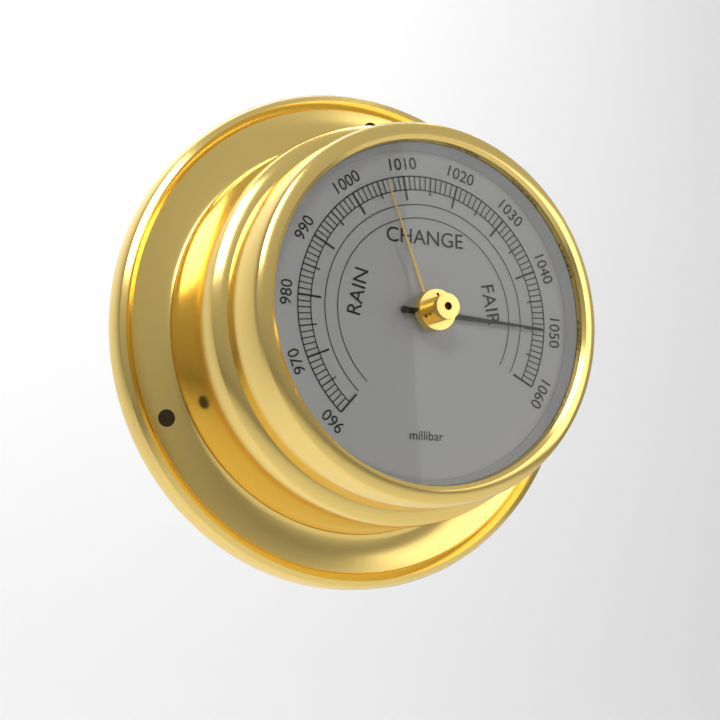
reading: 1050 millibar
